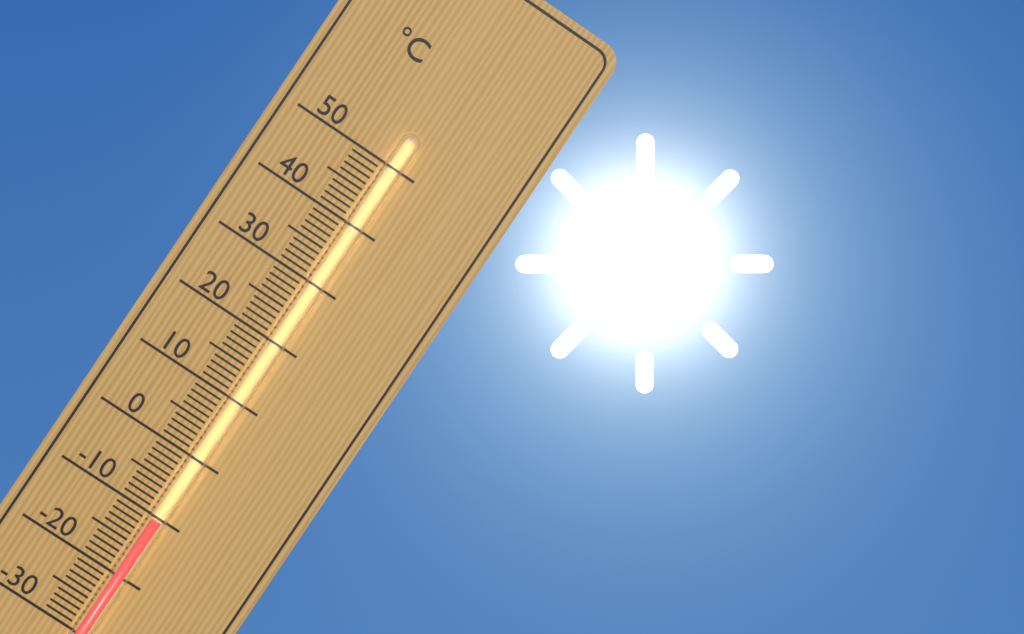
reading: -10 °C
